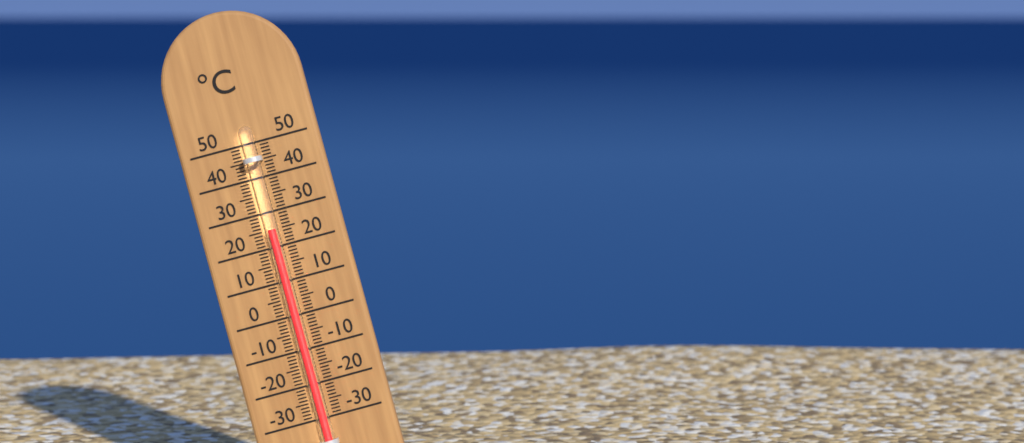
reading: 25 °C
